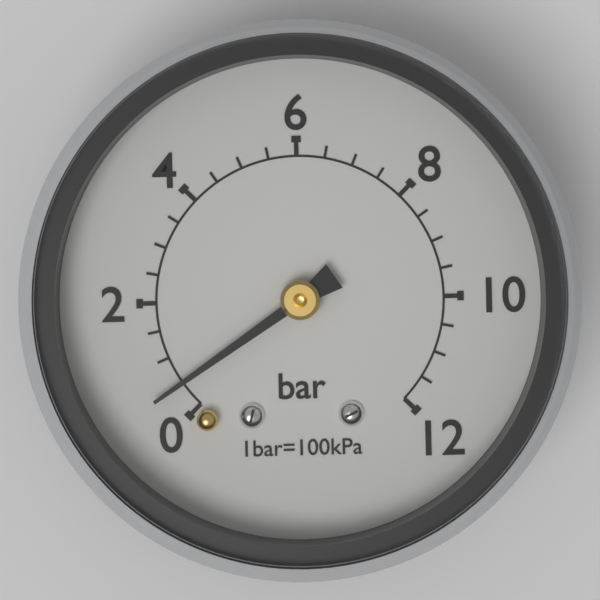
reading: 0.5 bar
